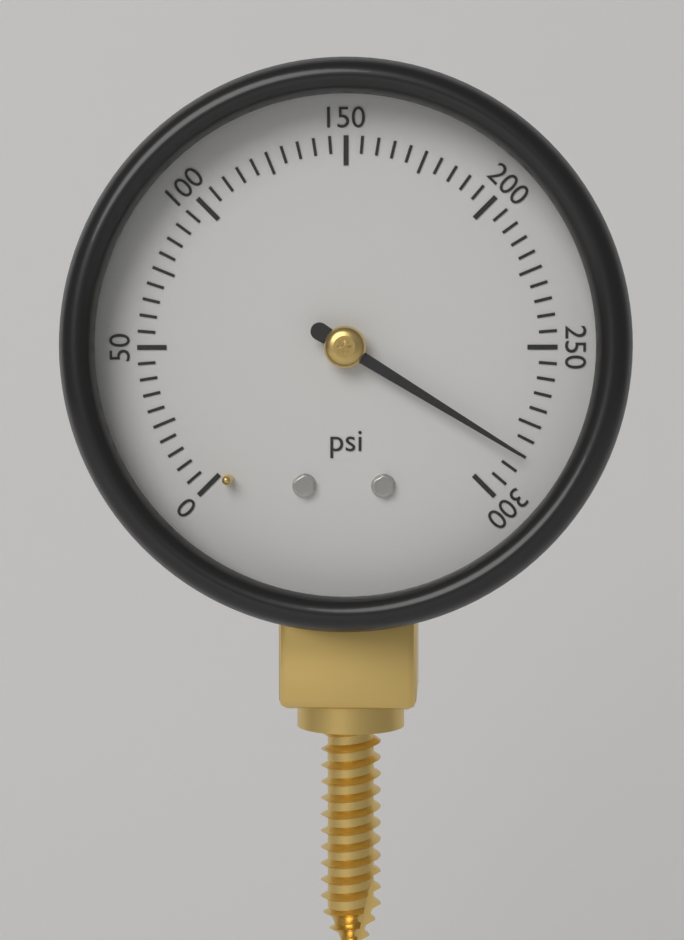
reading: 285 psi
